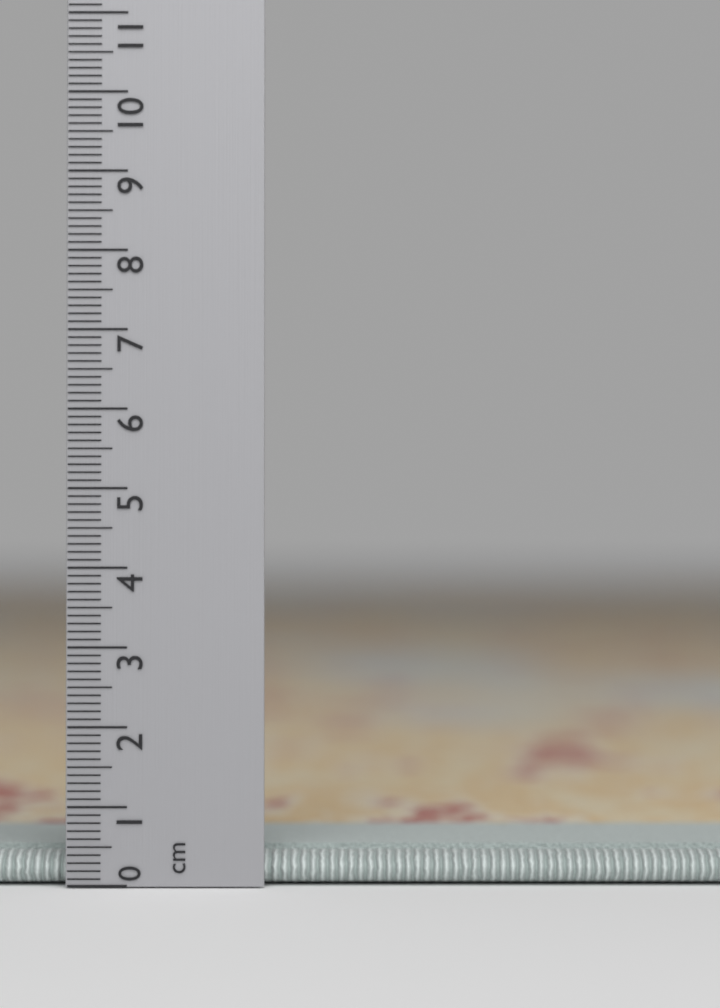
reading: 0.5 cm
